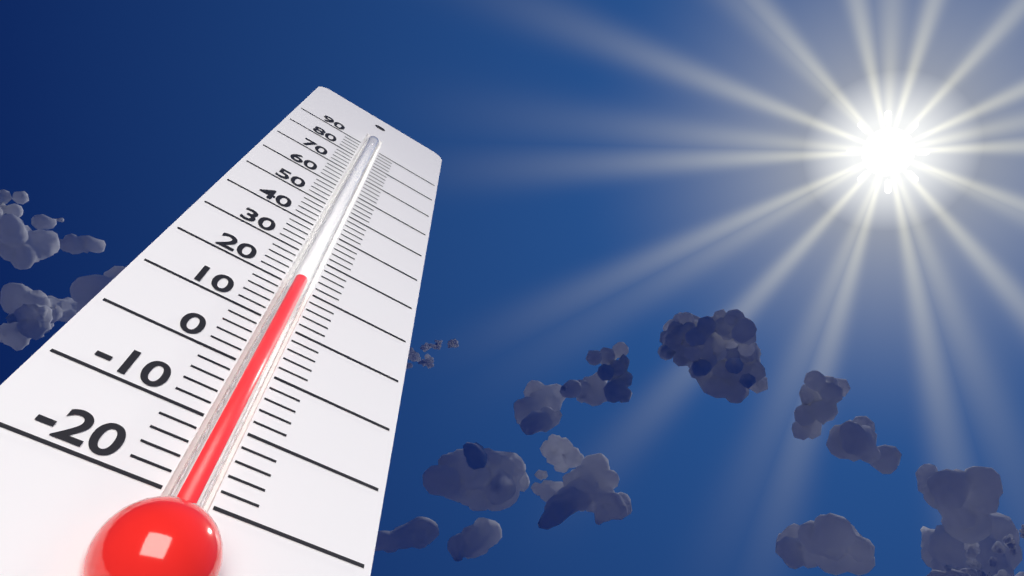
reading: 22 (no unit)
